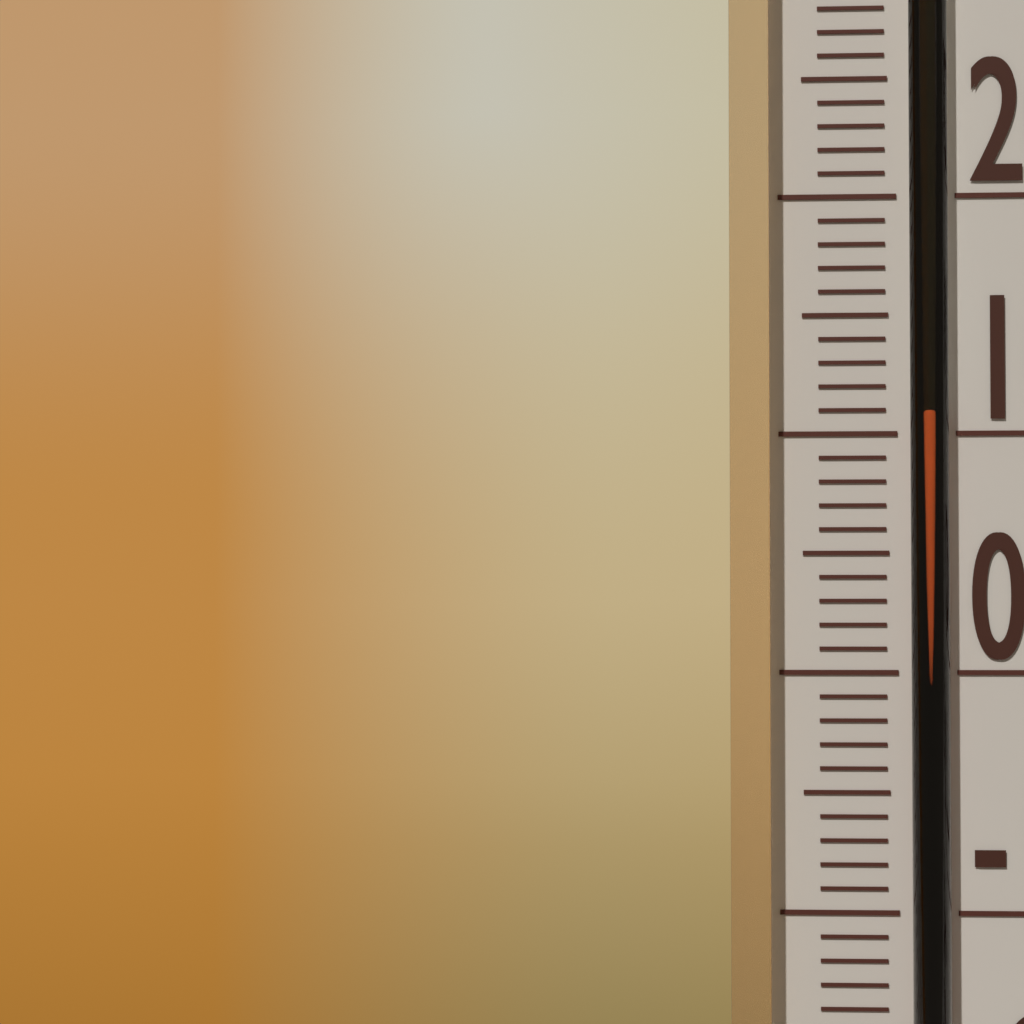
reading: 11 °C
